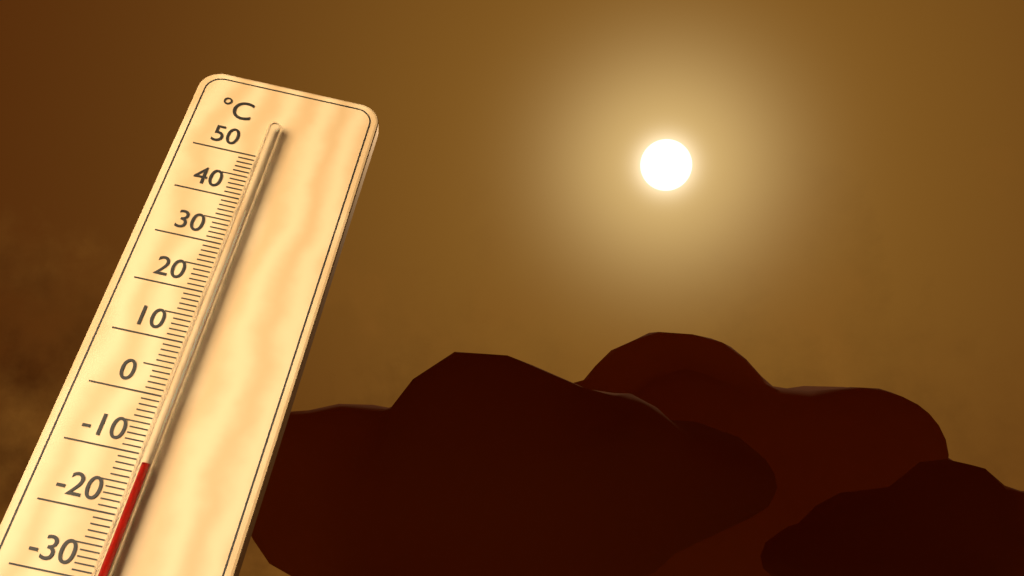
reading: -12 °C
